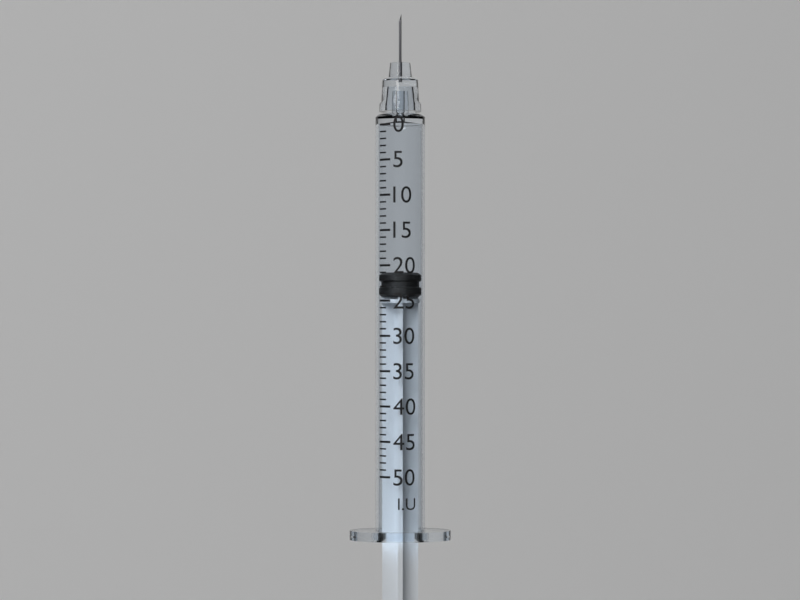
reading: 21 I.U.
